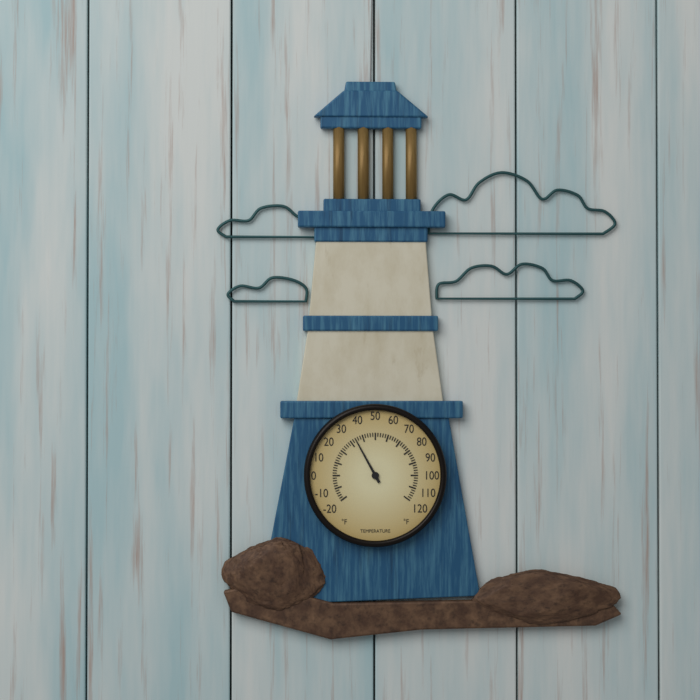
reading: 34 °F
